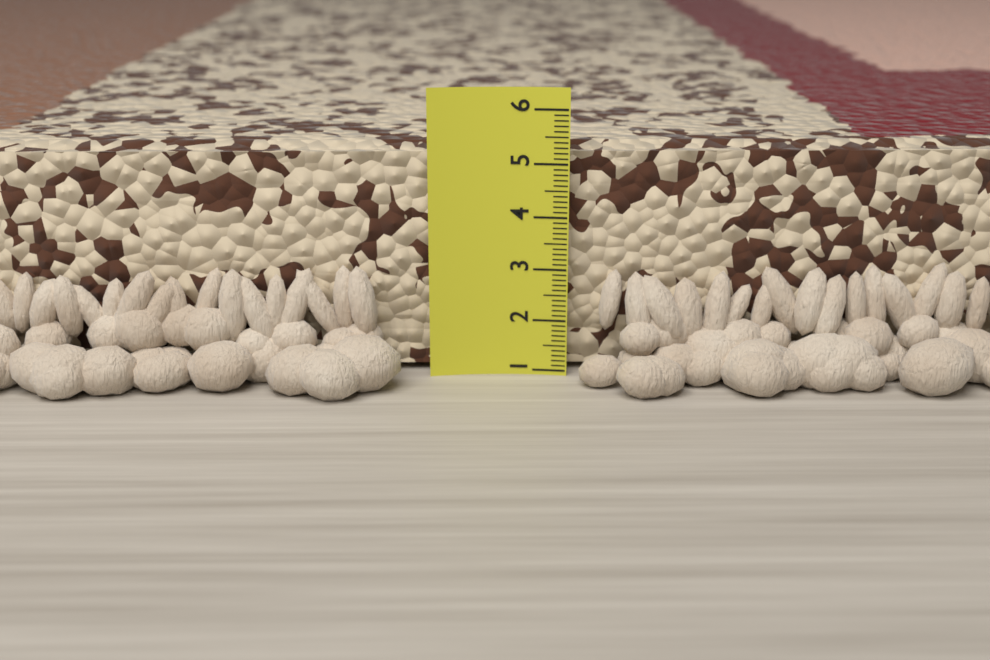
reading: 5.3 (no unit)
